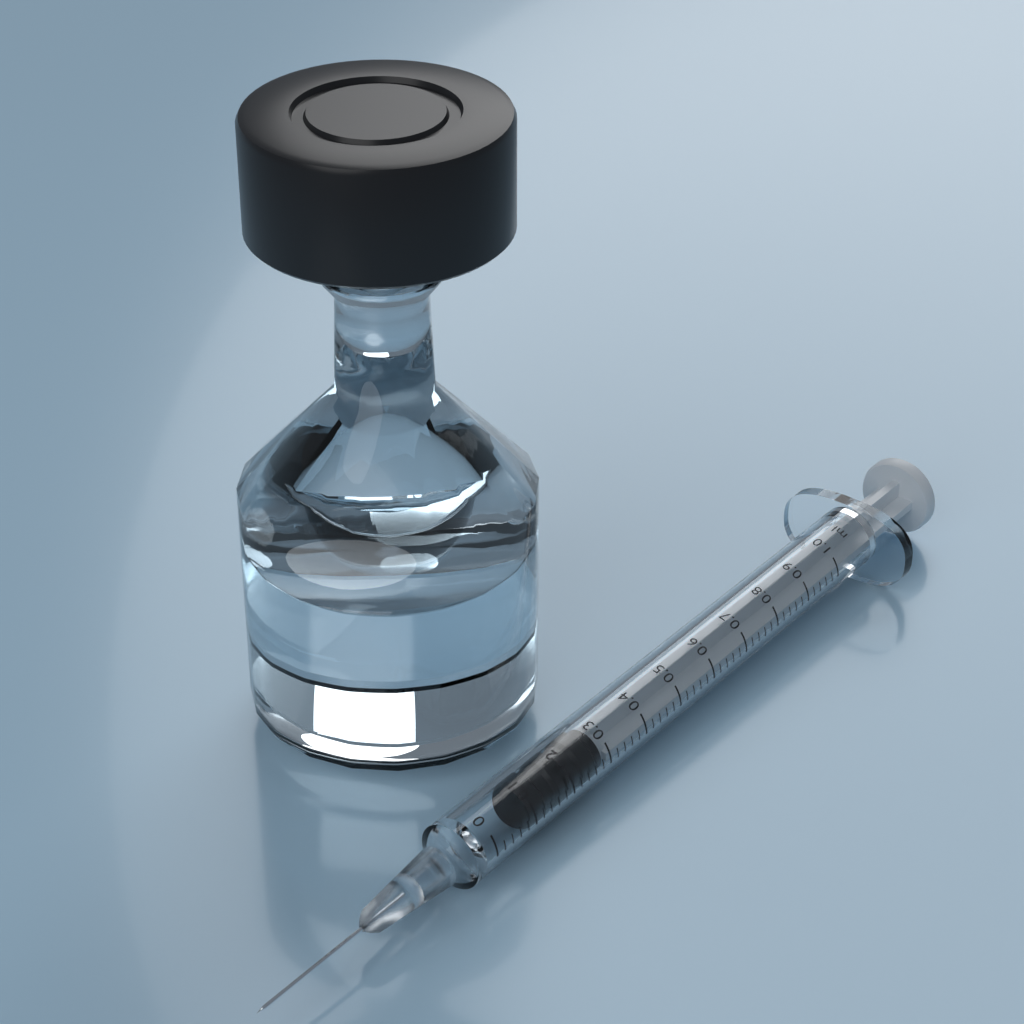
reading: 0.10 ml
